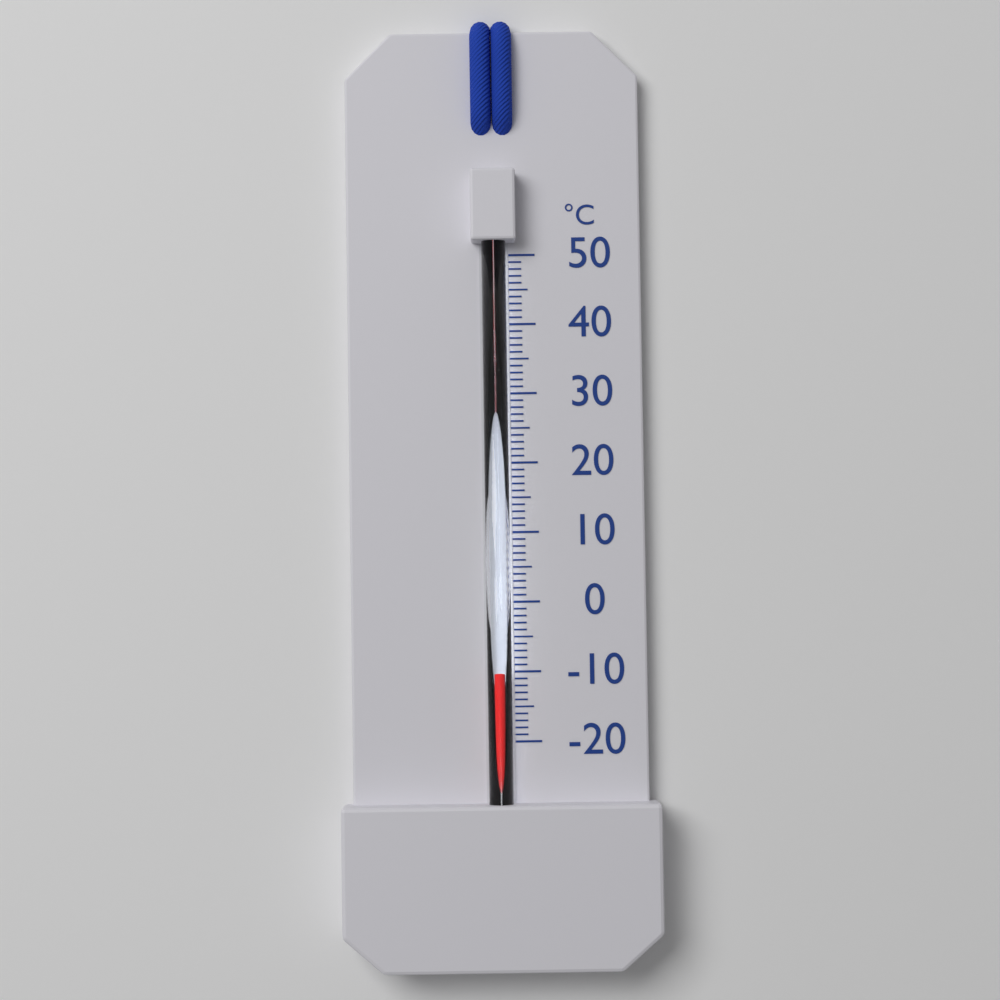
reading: -10 °C
